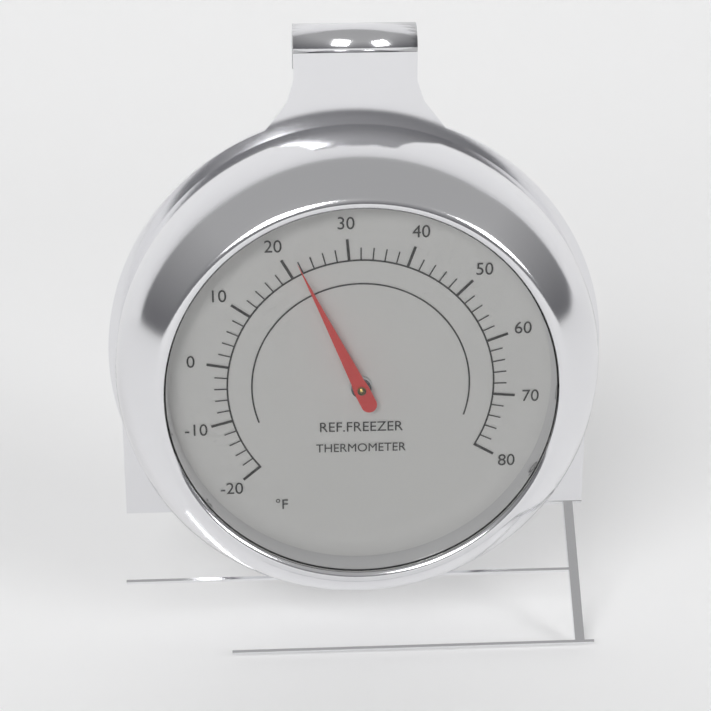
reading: 22 °F
